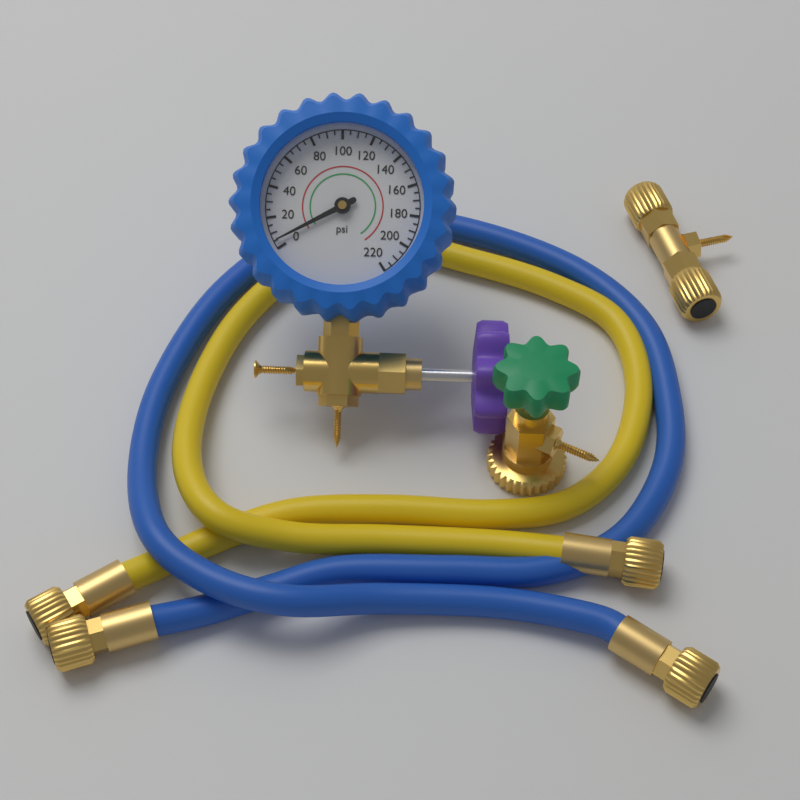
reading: 5 psi
